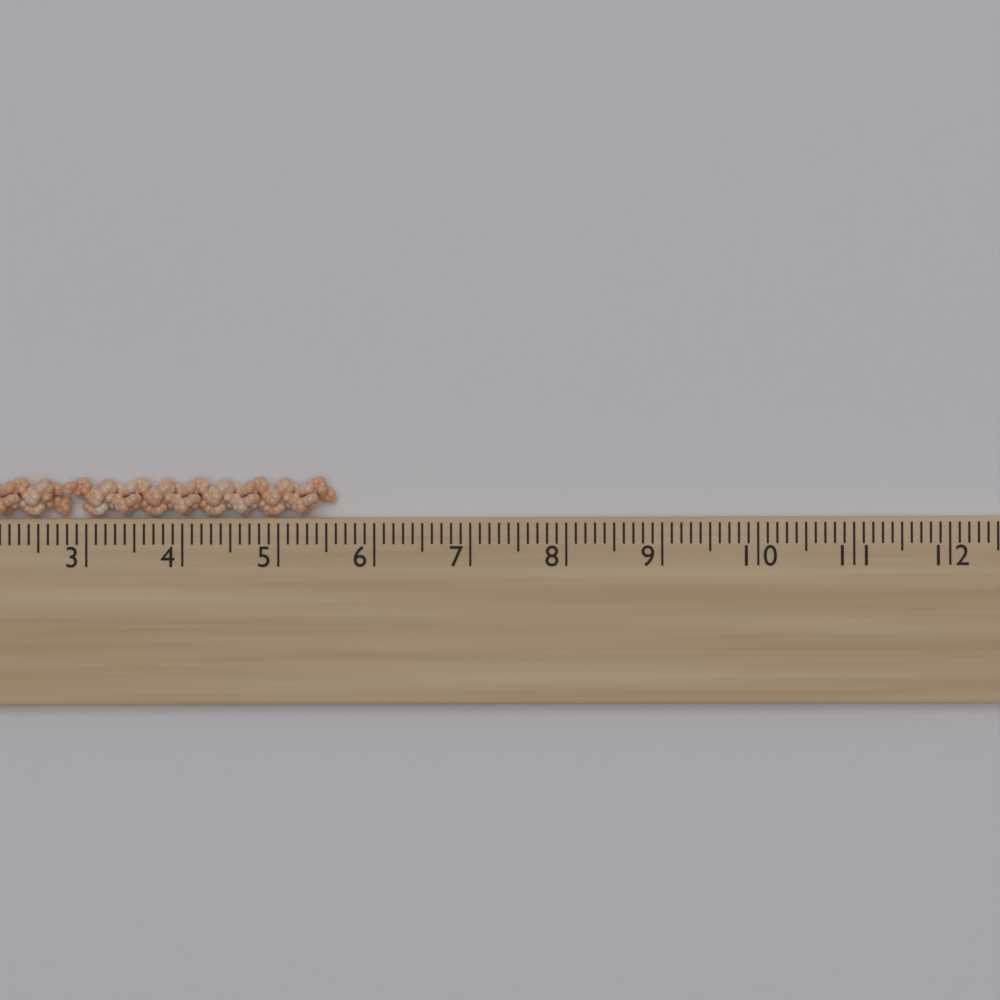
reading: 5.6 cm
